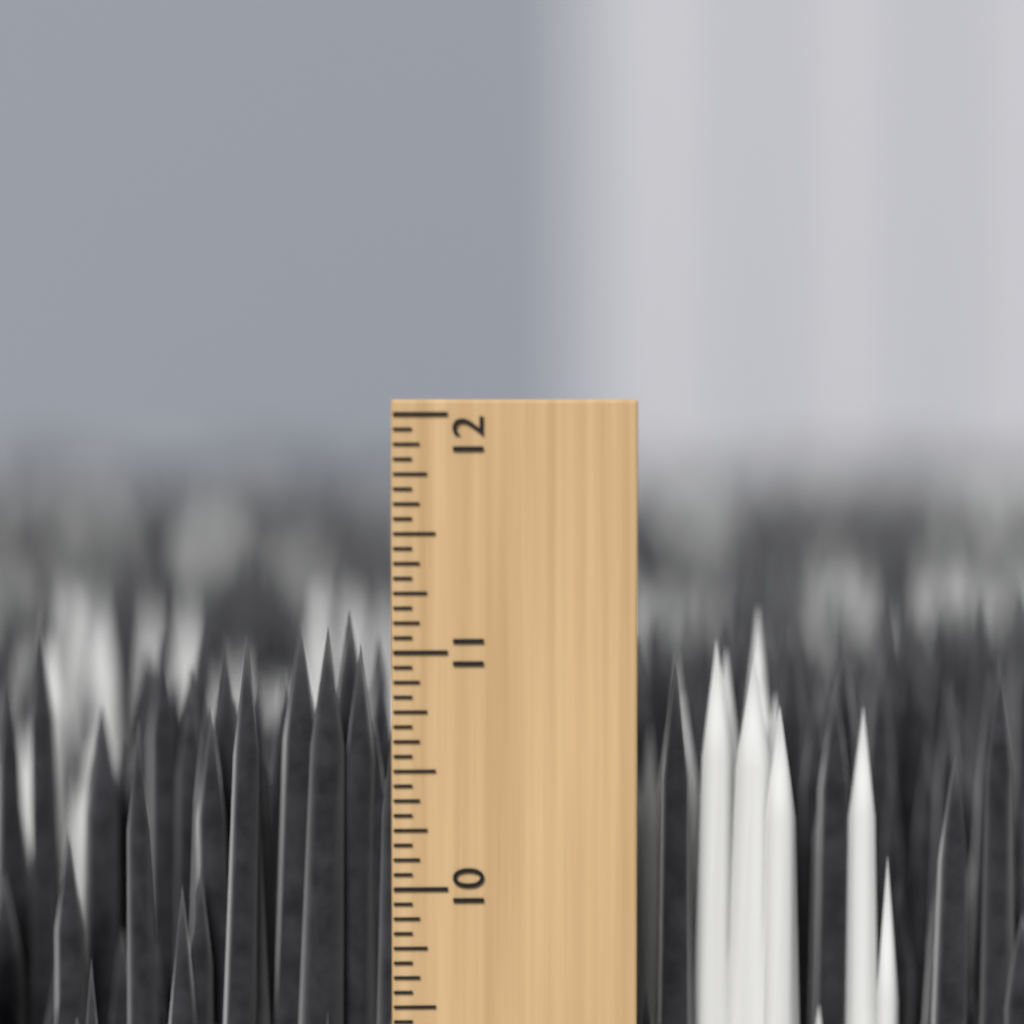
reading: 11.1250 inch
